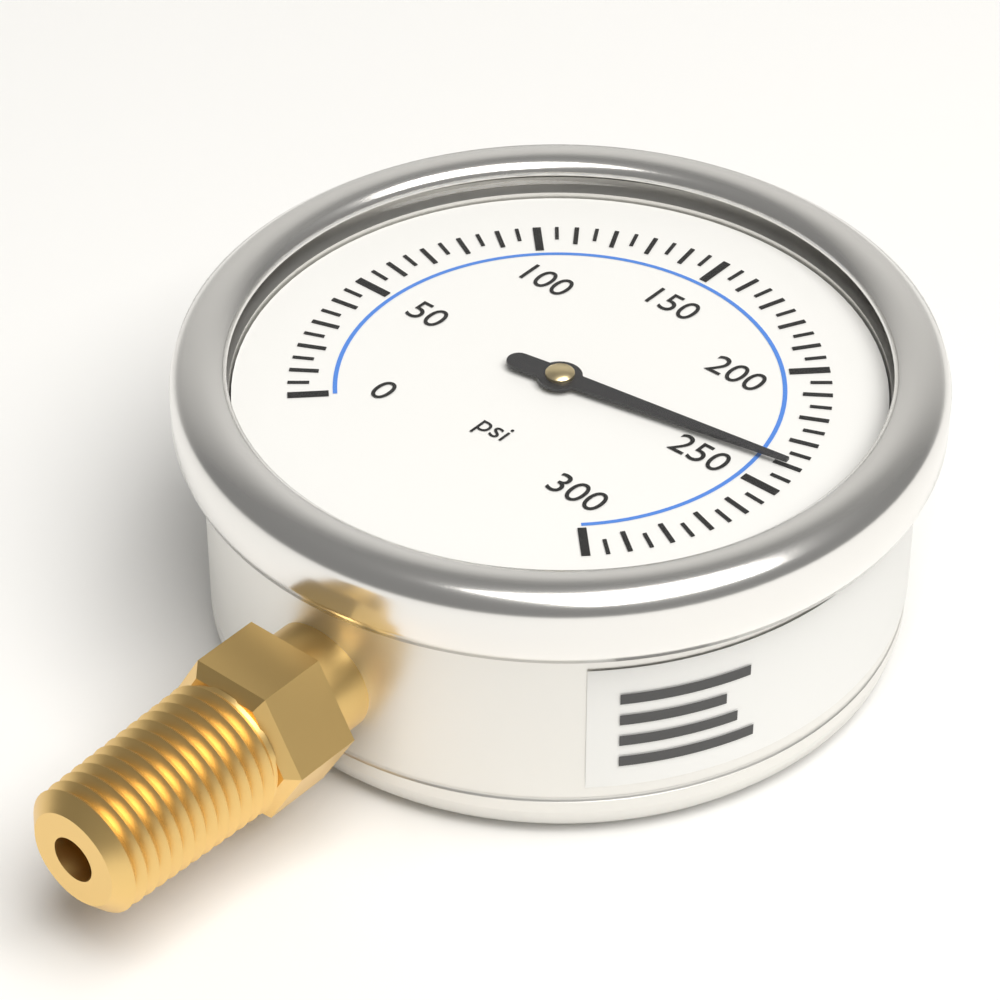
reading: 240 psi
